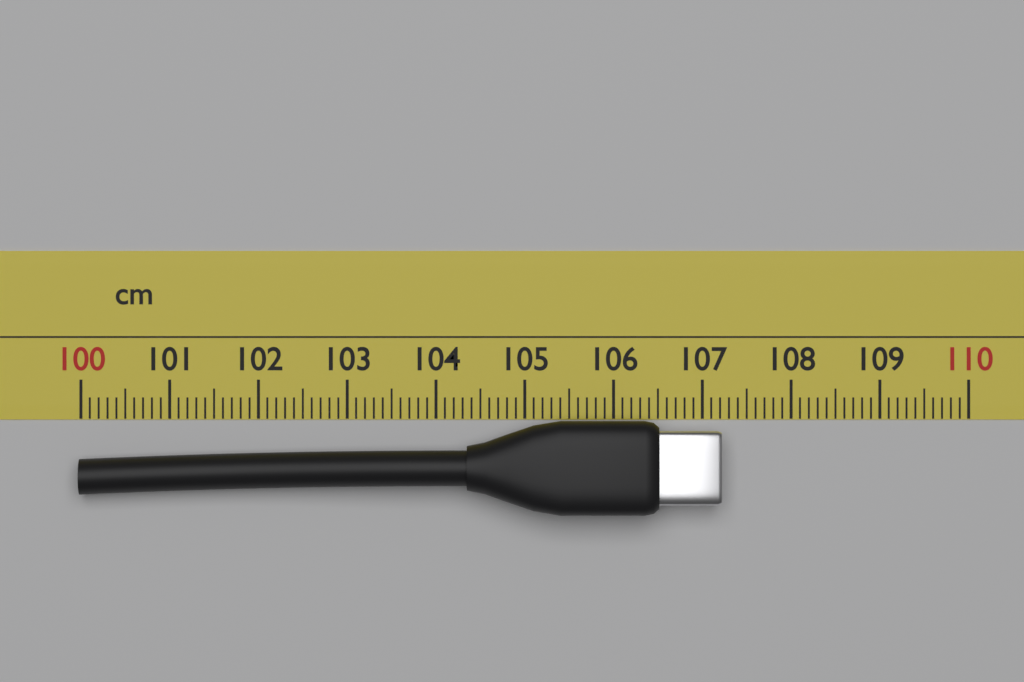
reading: 107.2 cm
